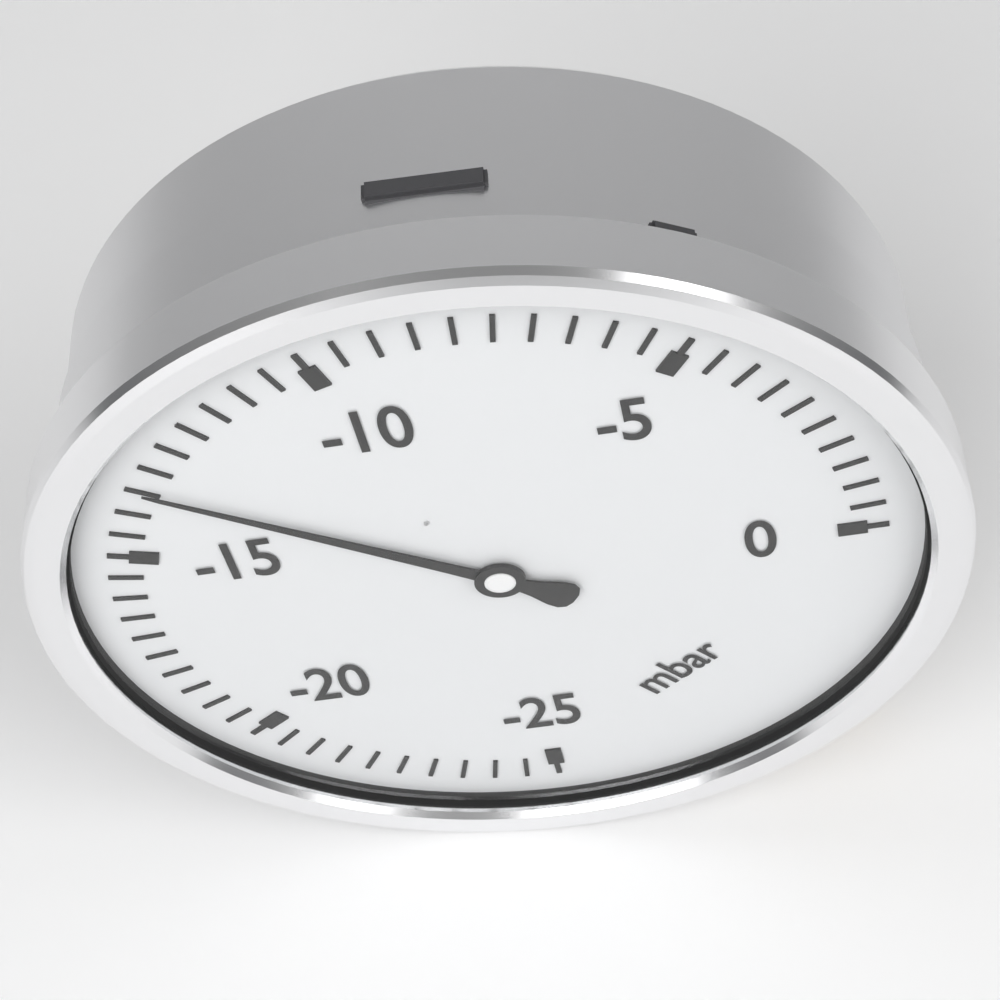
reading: -13.5 mbar
